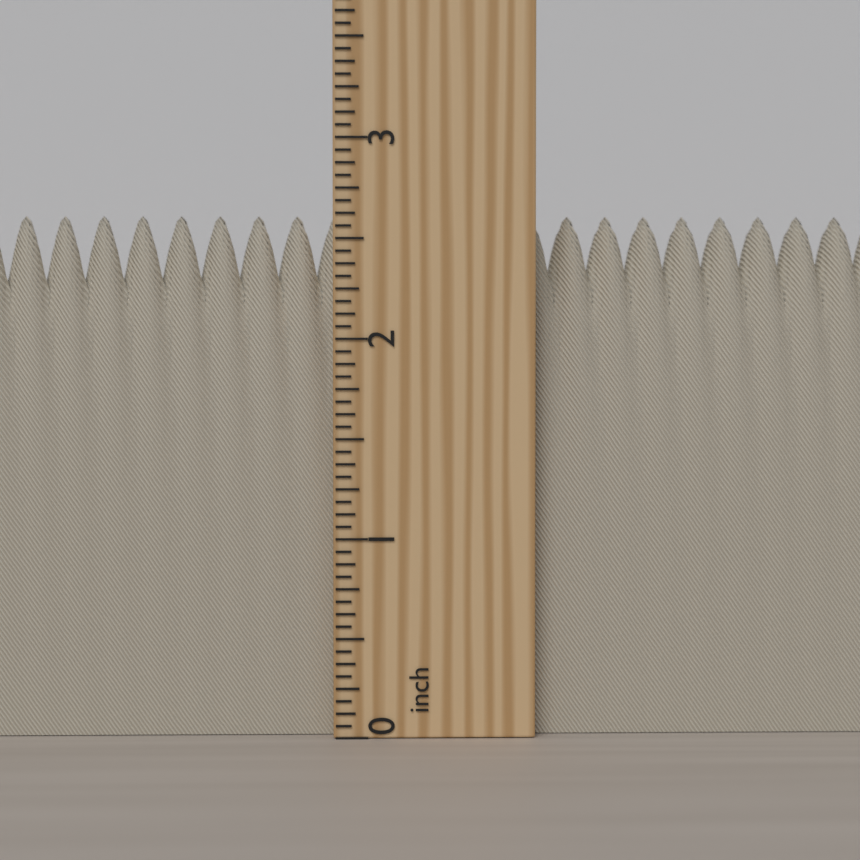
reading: 2.6250 inch
